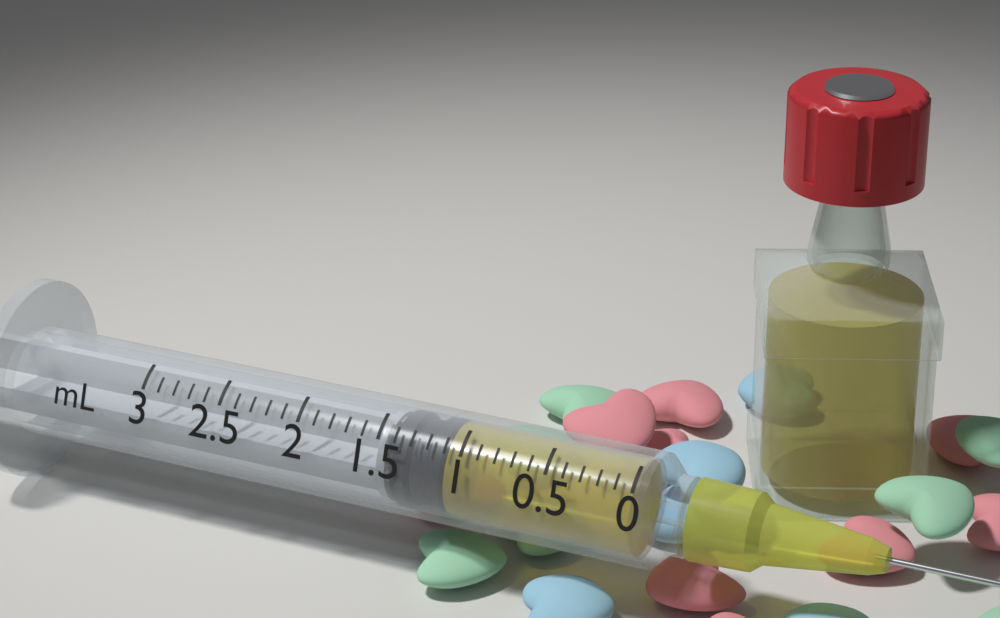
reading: 1.1 mL
